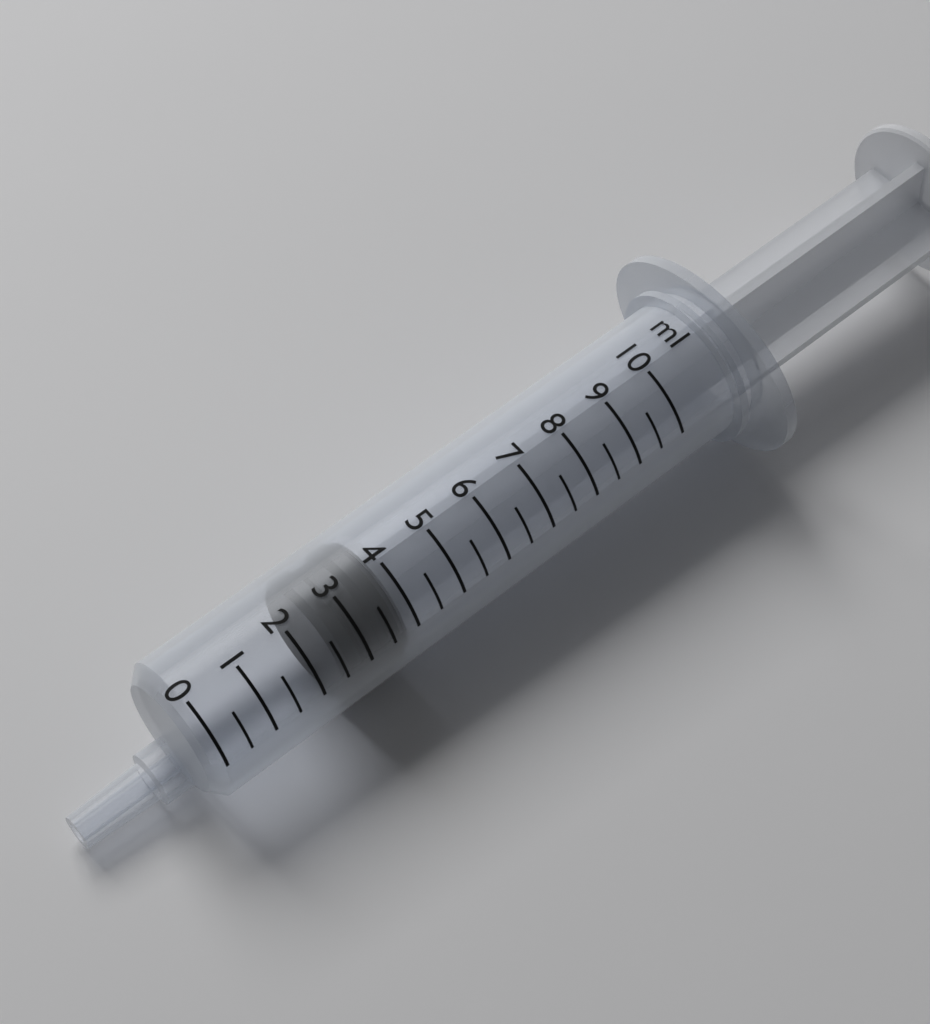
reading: 2.5 ml
